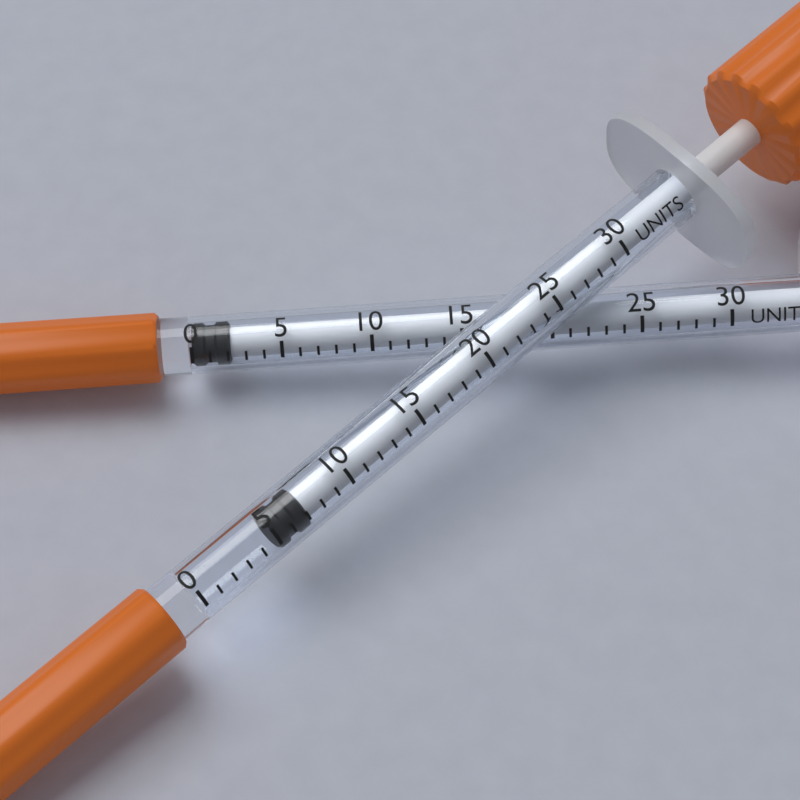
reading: 5 units
